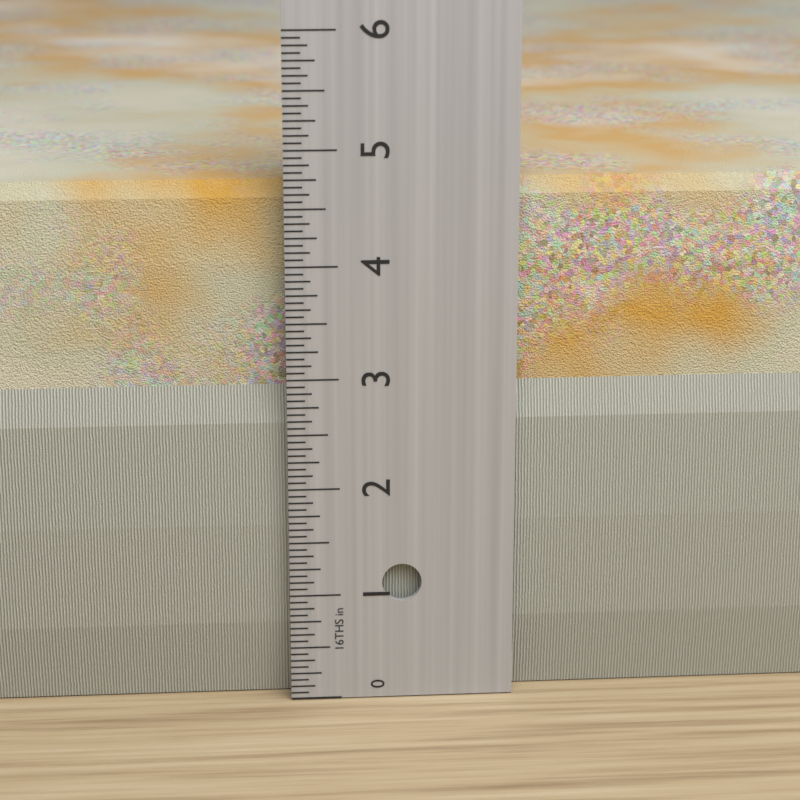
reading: 4.6875 in
